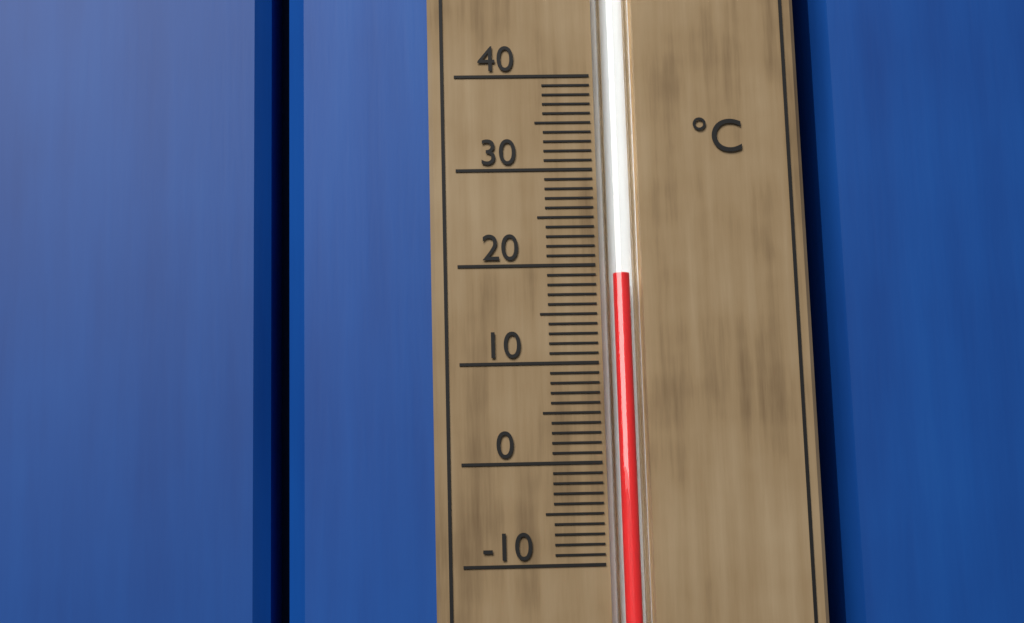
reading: 19 °C
